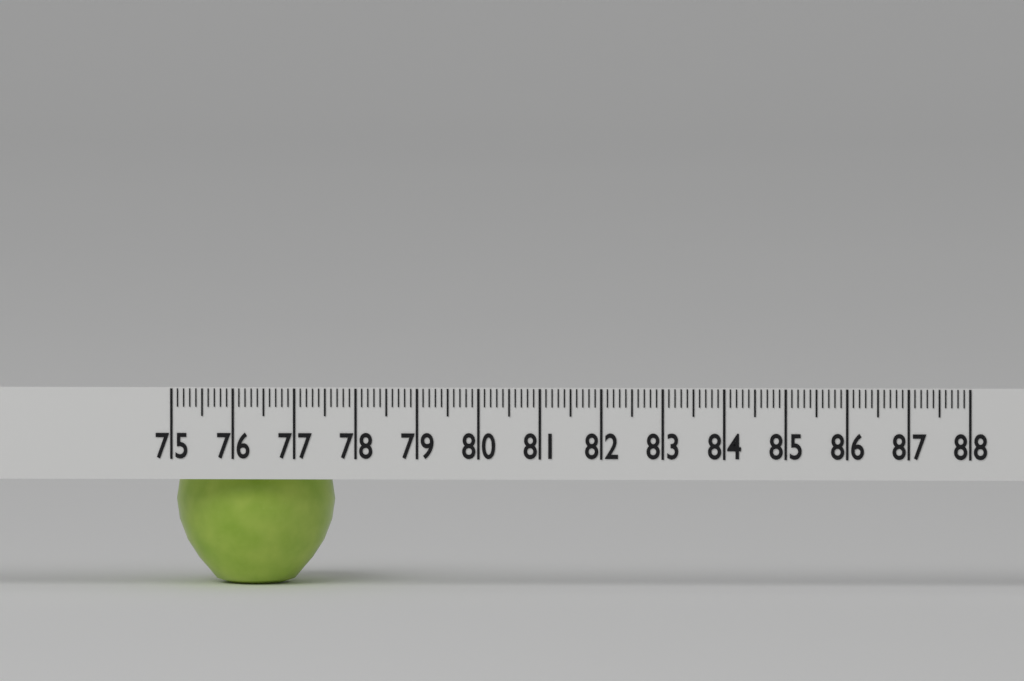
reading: 77.6 (no unit)
